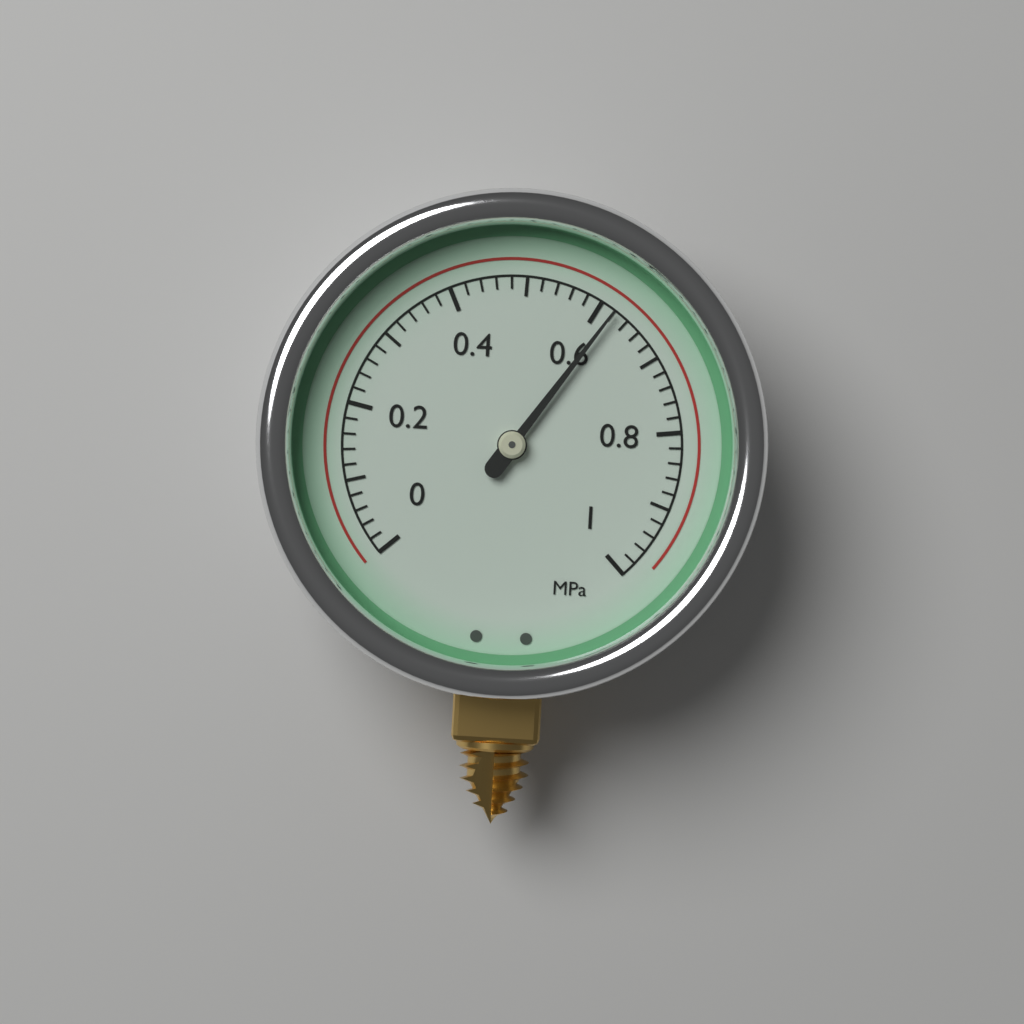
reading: 0.62 MPa
